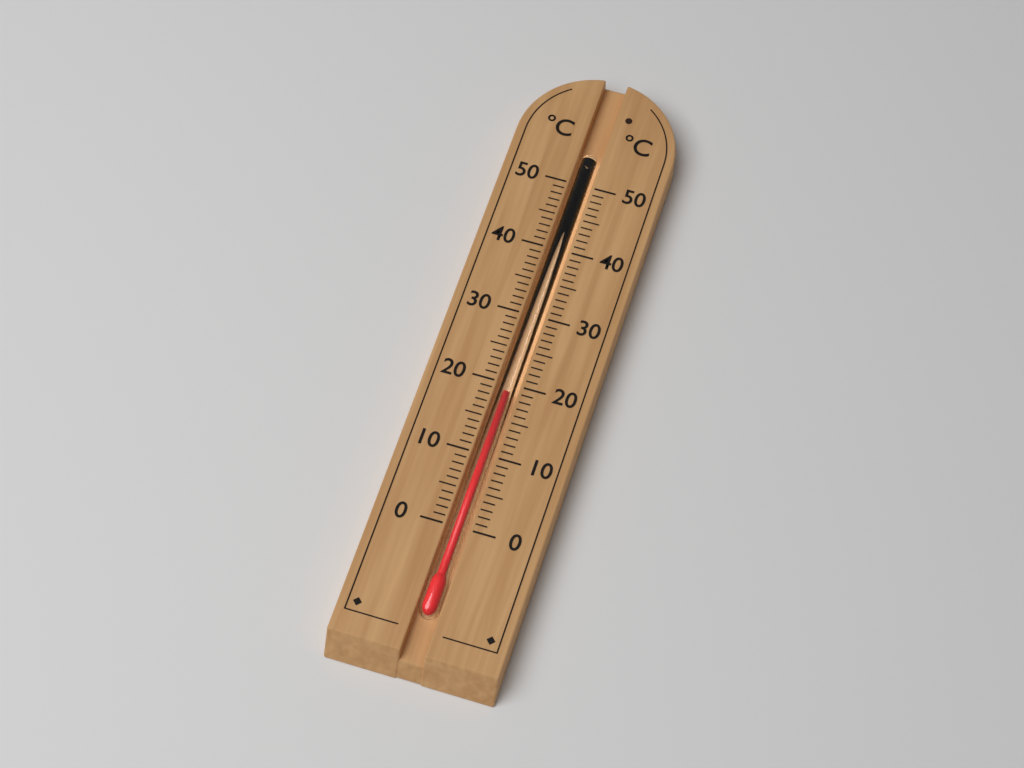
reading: 19 °C
